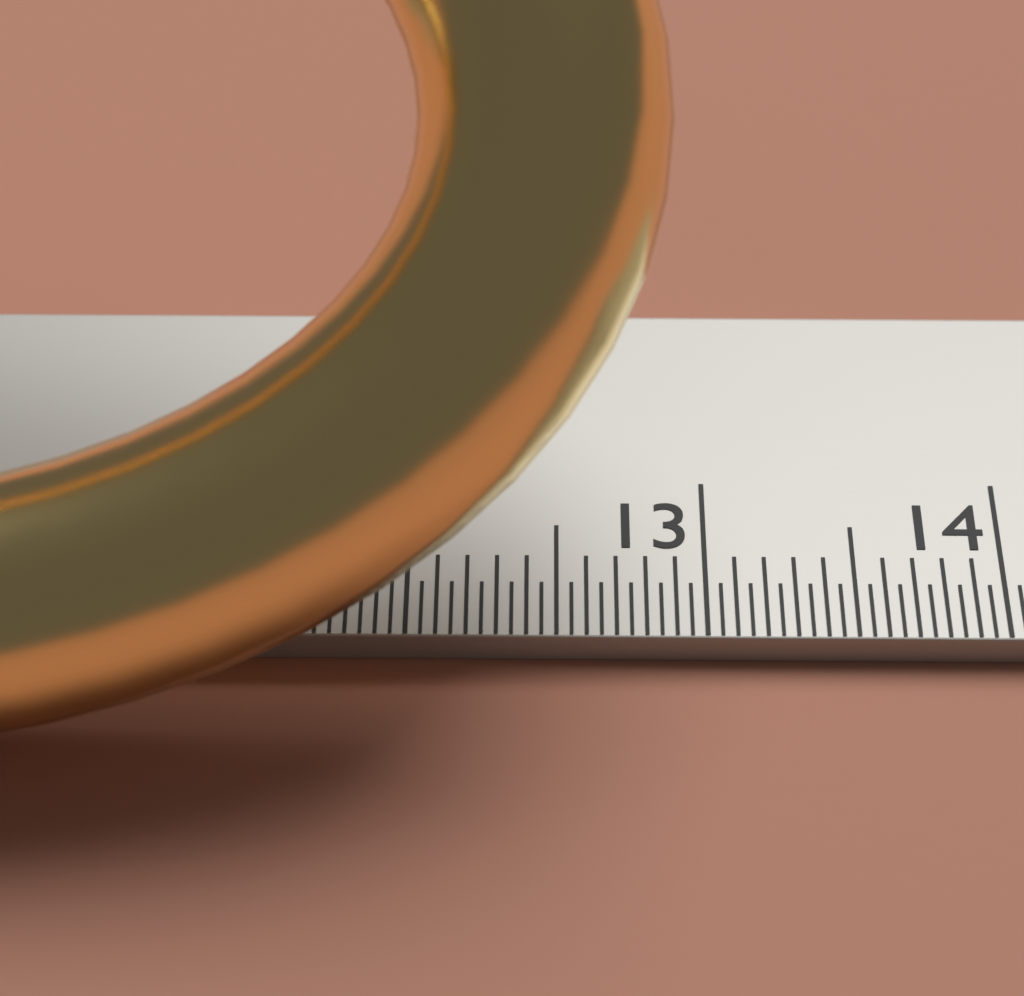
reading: 12.85 cm
